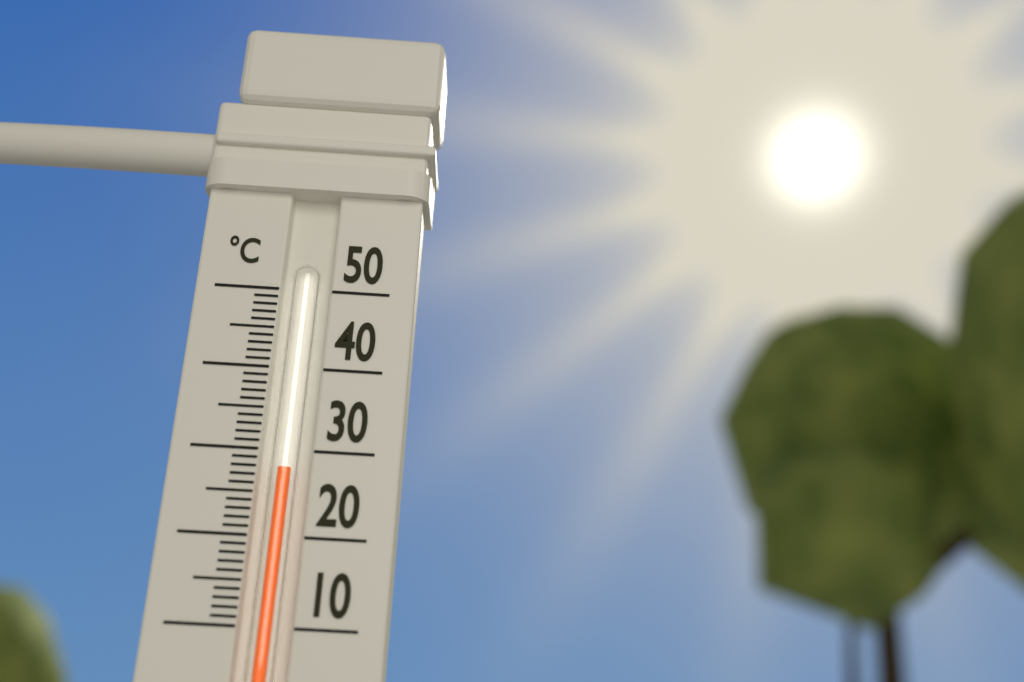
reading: 28 °C
